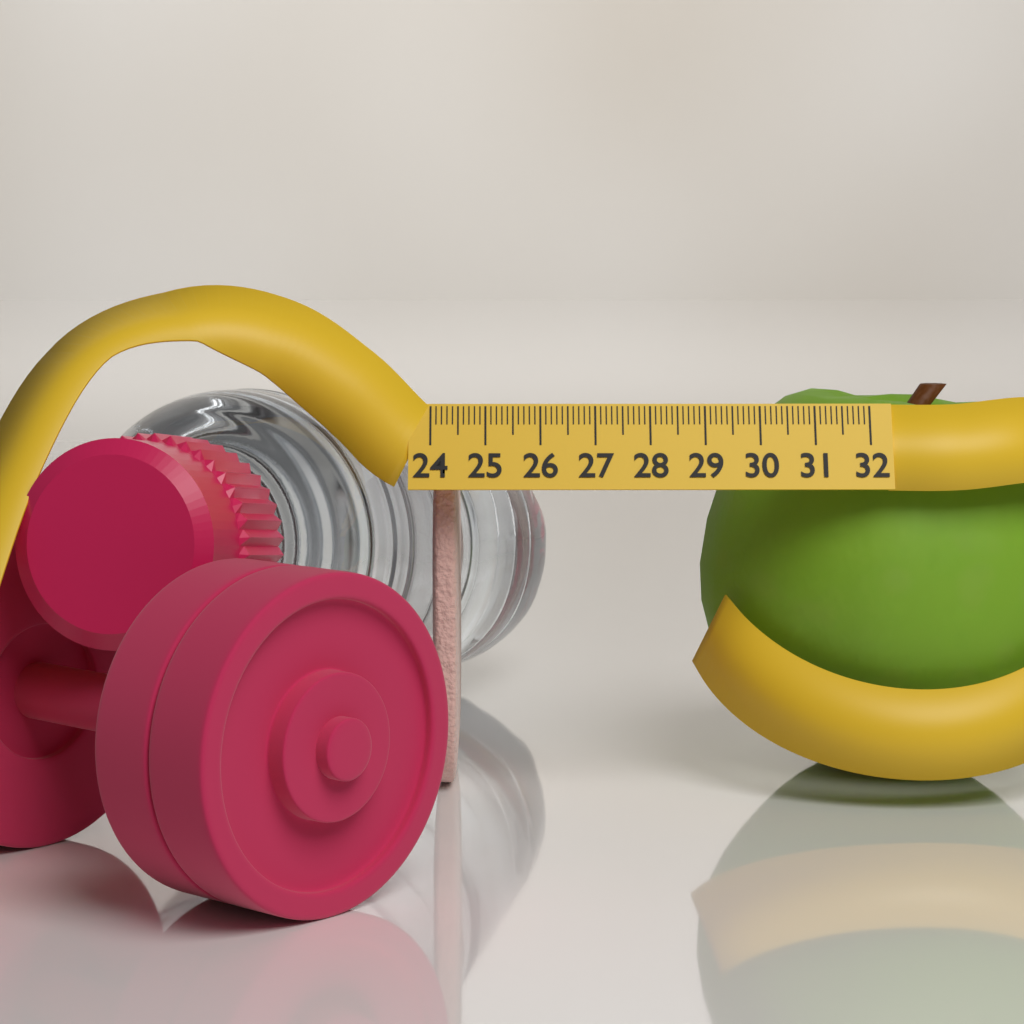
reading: 24.5 (no unit)
